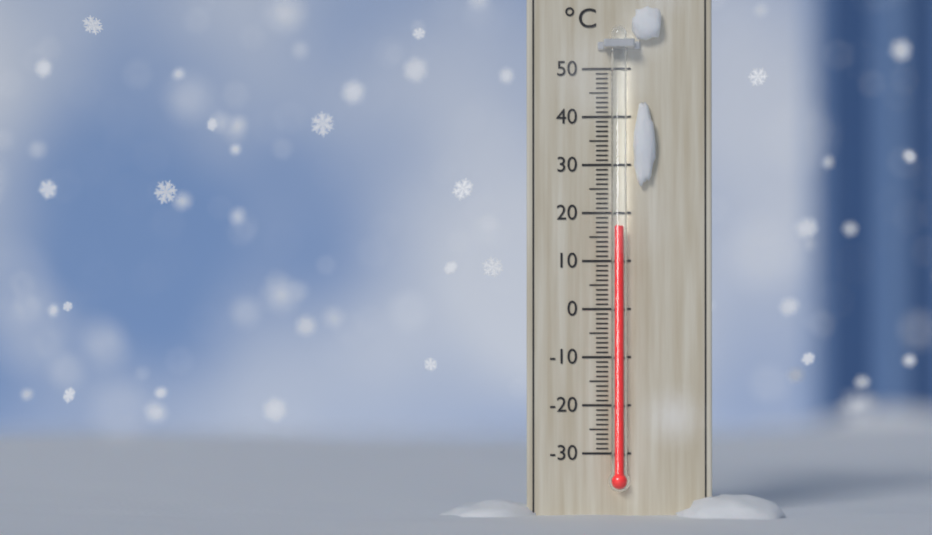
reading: 17 °C
